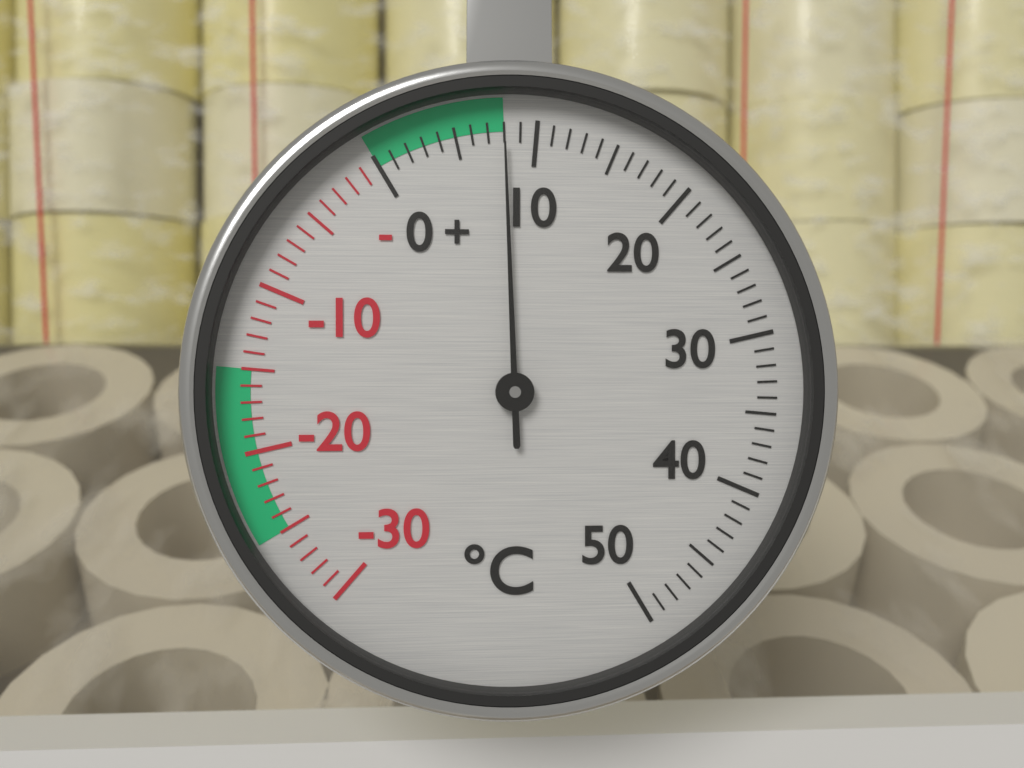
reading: 8 °C
